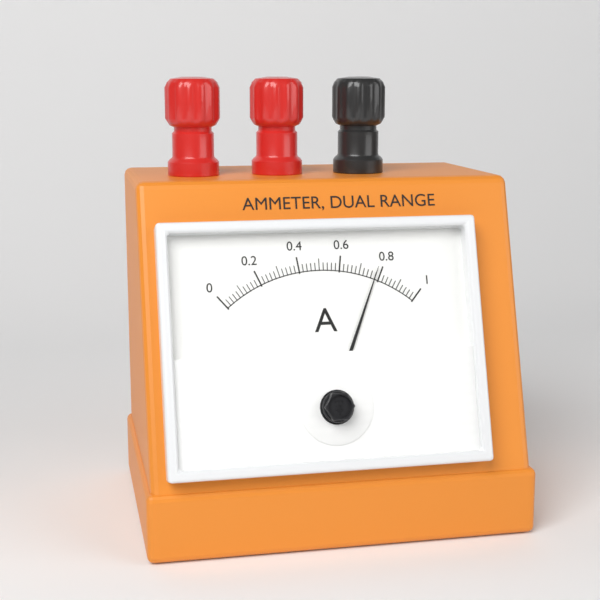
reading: 0.78 A
